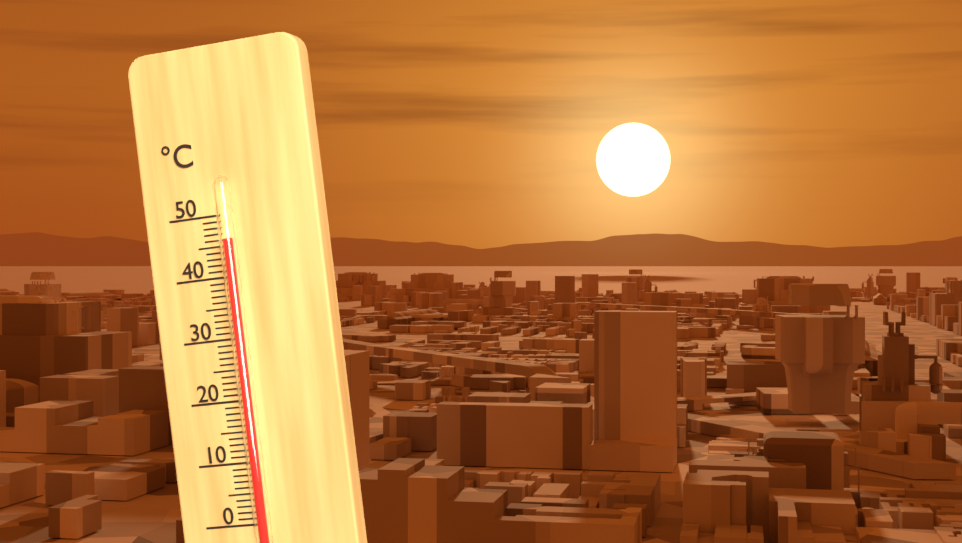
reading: 46 °C
